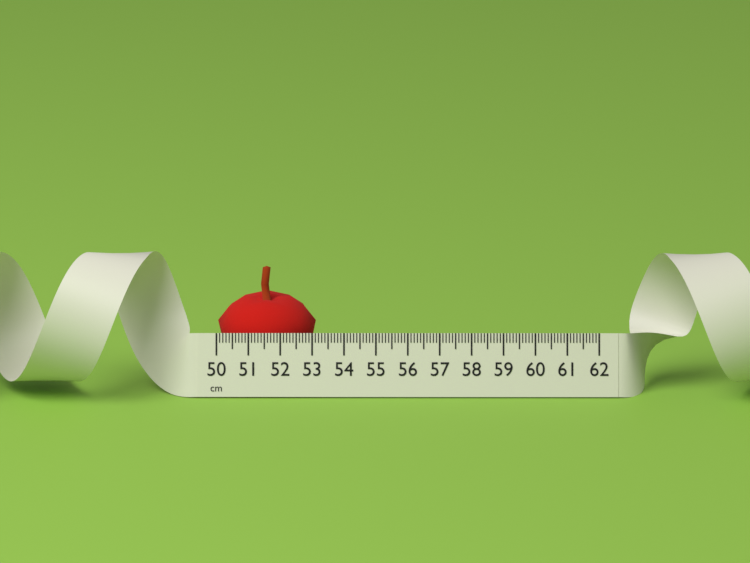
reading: 53.1 cm
